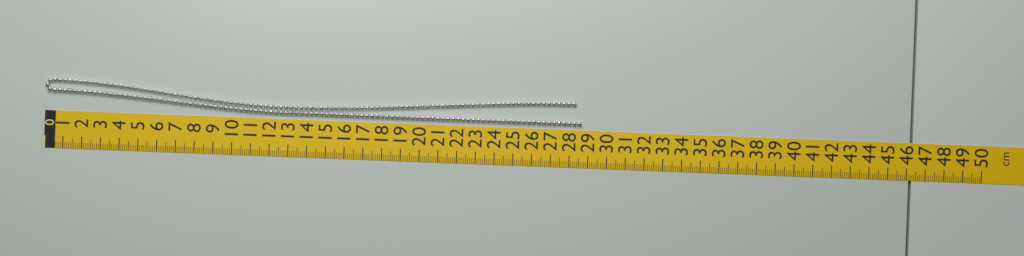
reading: 28.6 cm
